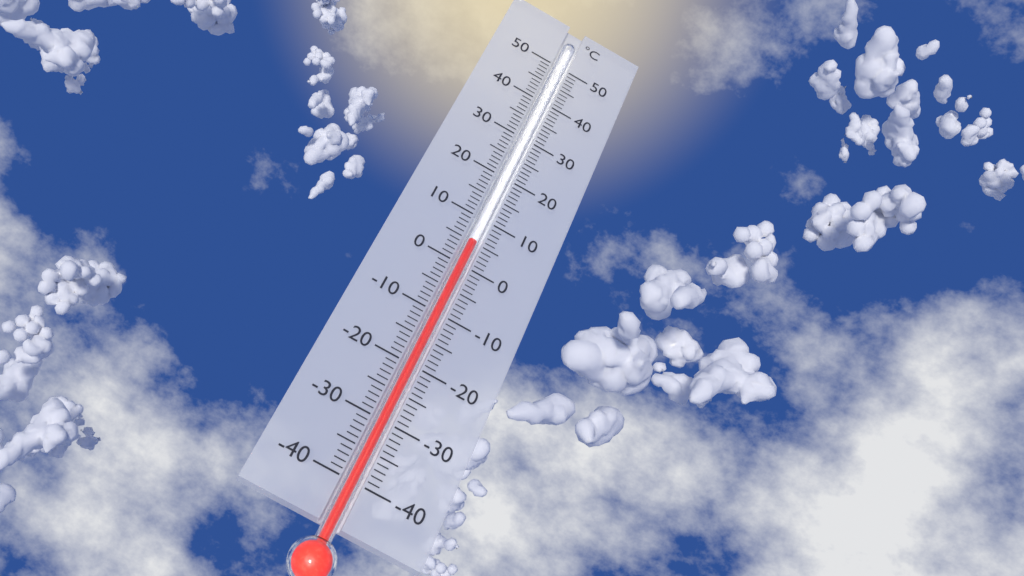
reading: 5 °C
